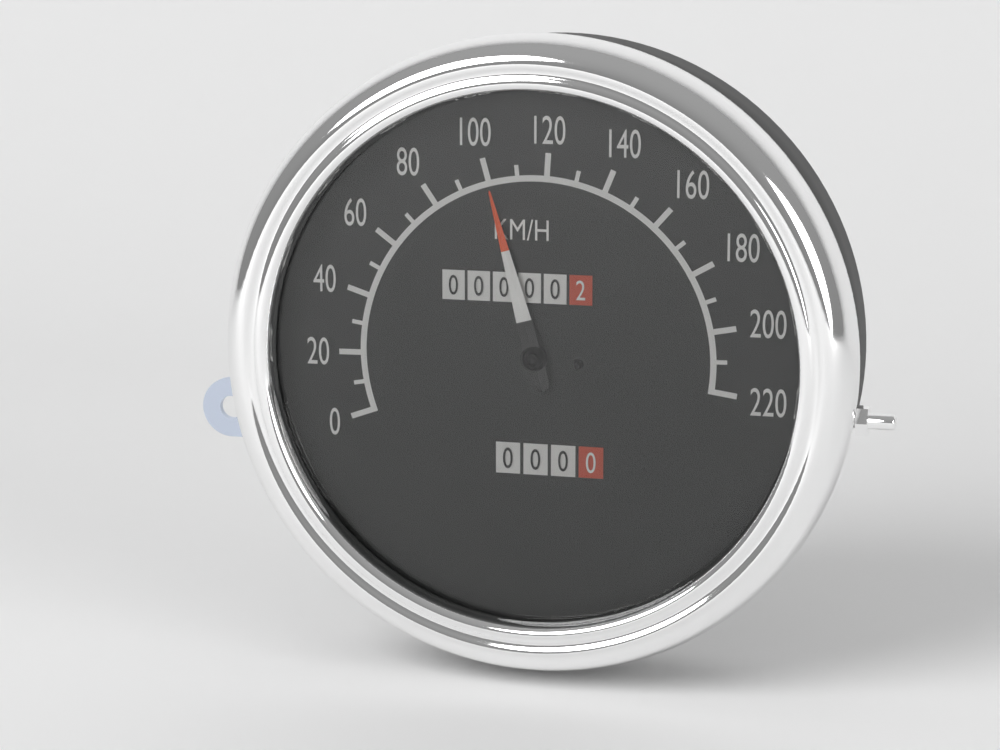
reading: 100 km/h
